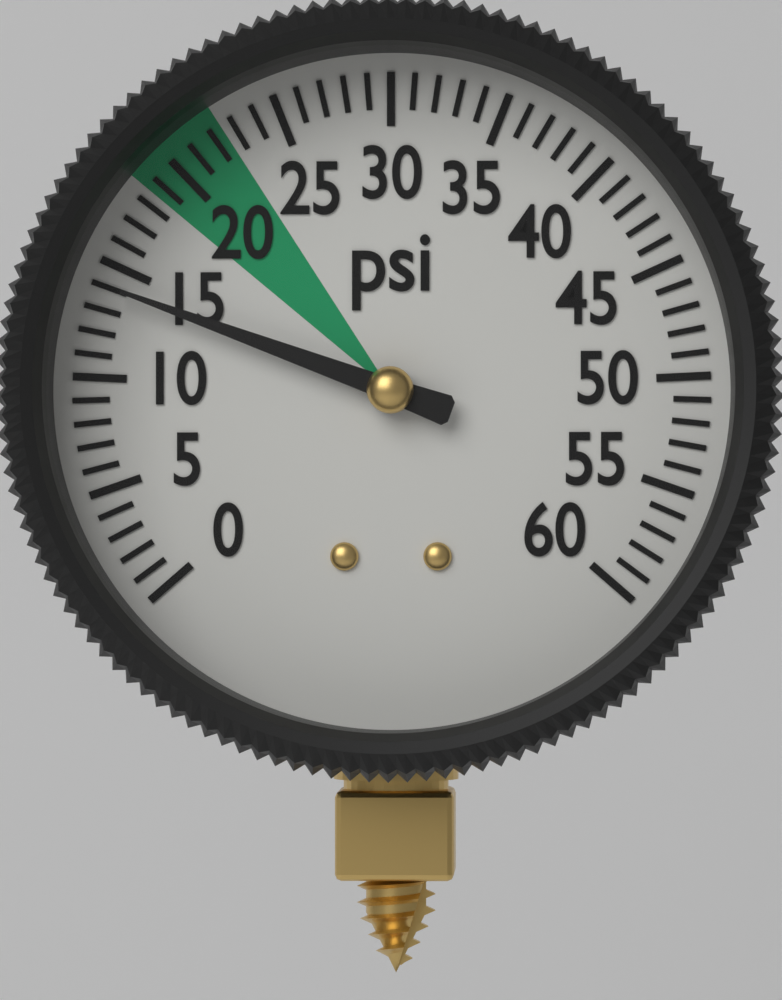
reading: 14 psi
